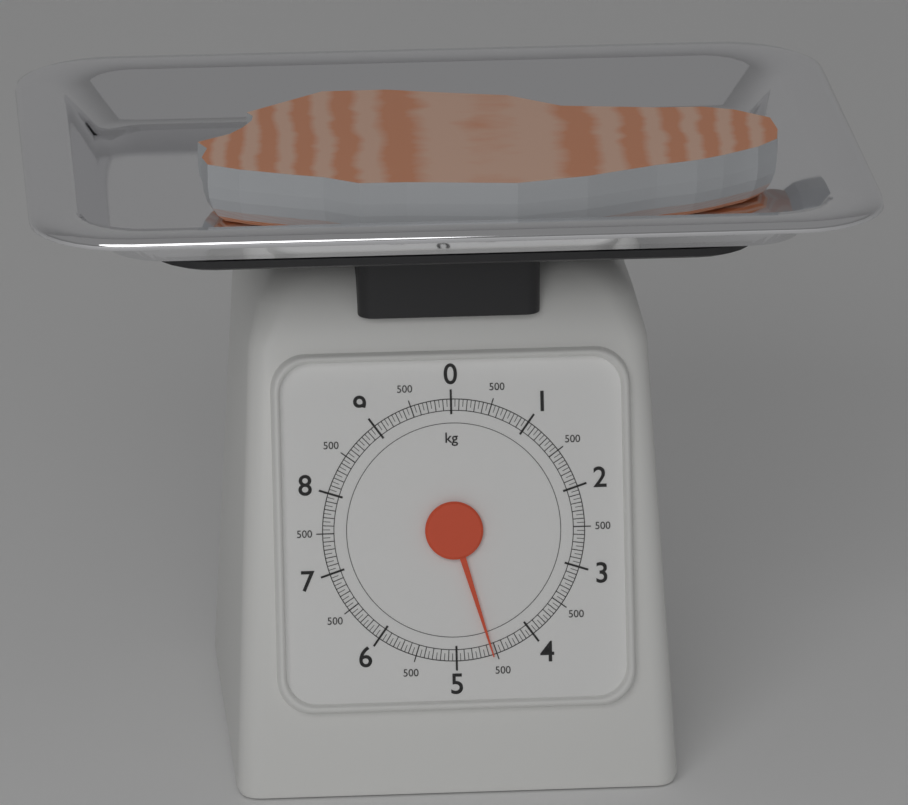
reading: 4.55 kg
